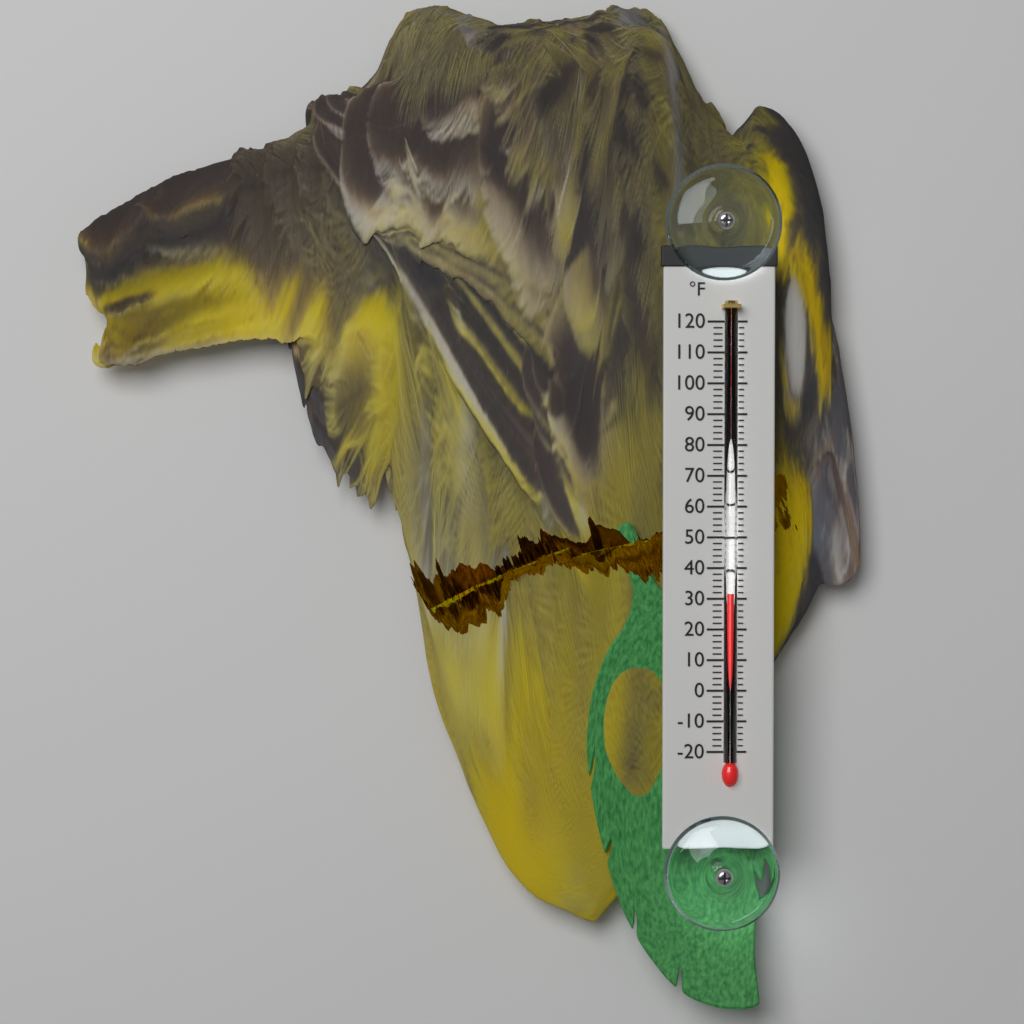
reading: 32 °F
